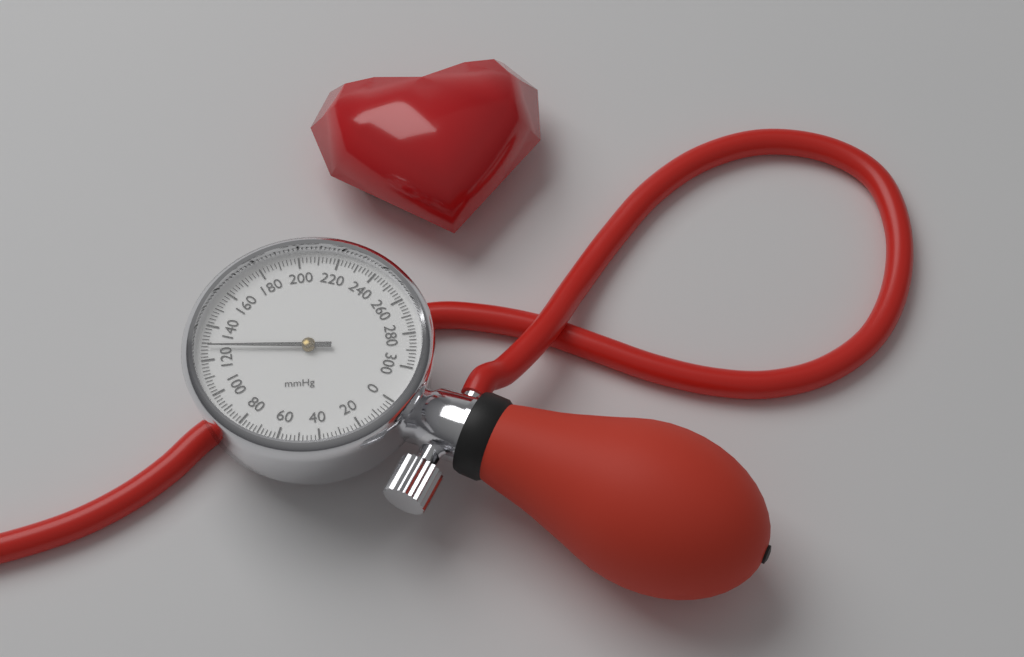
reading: 128 mmHg
